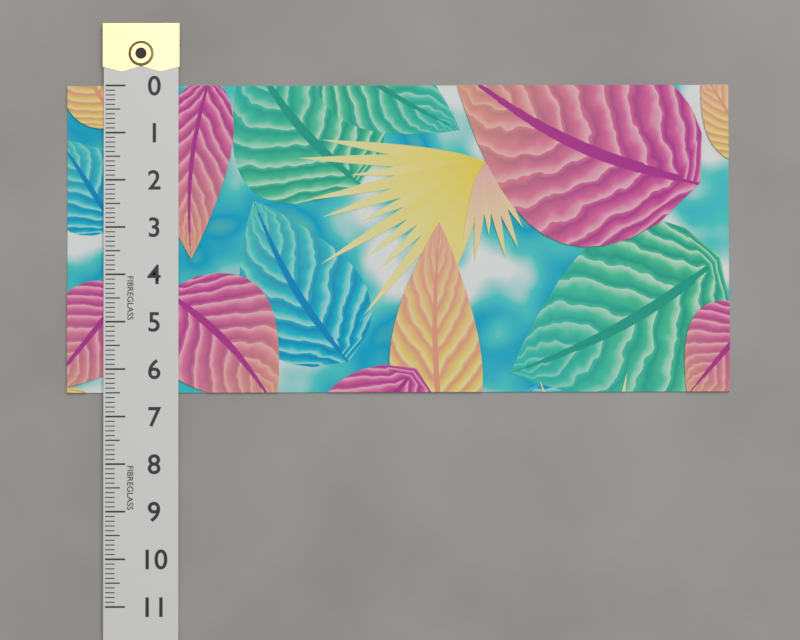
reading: 6.5 (no unit)
